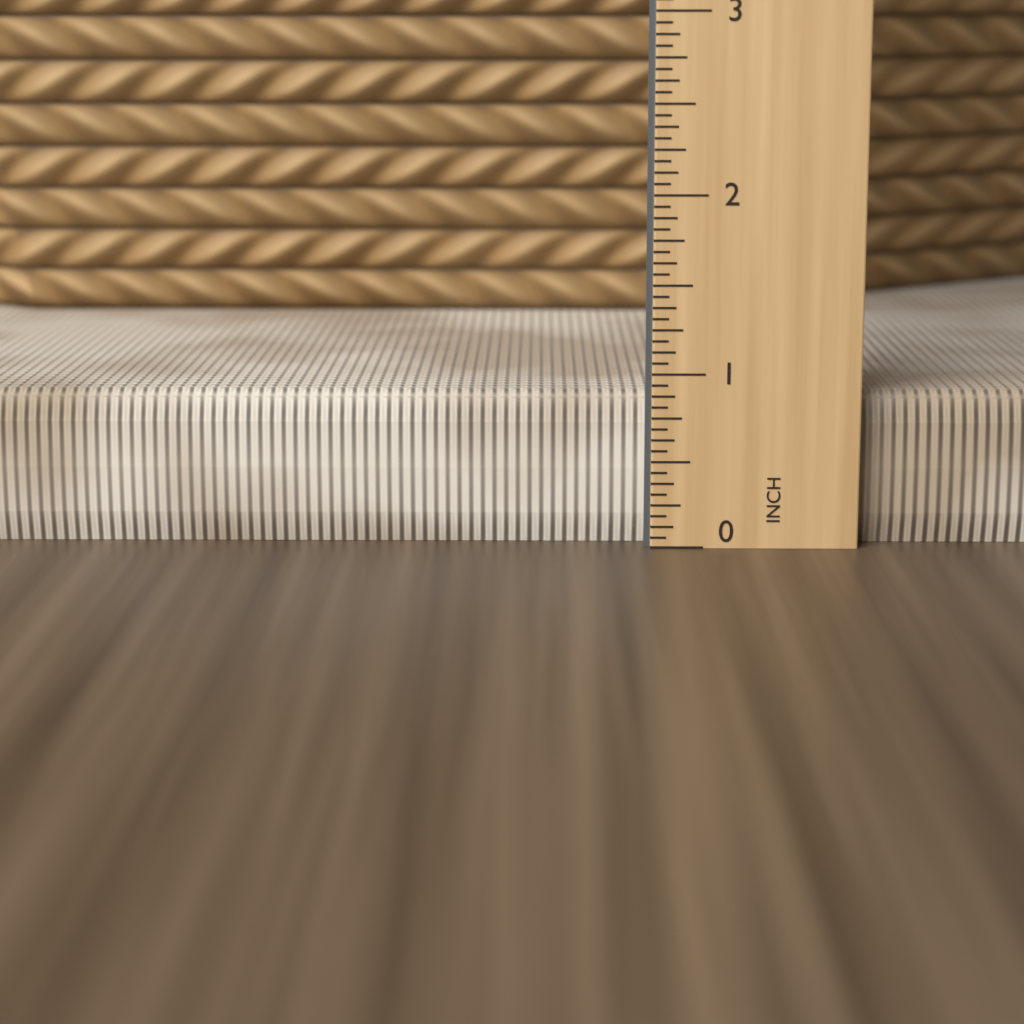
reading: 0.8750 in
